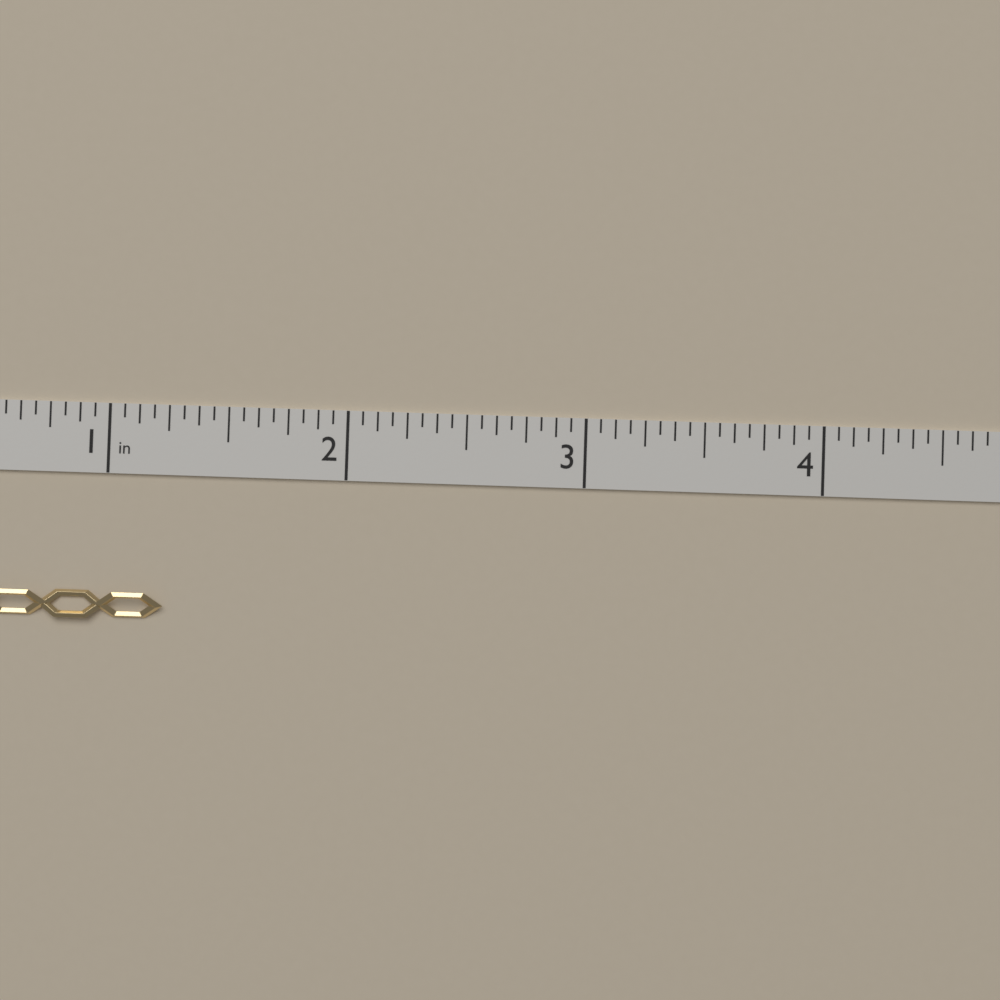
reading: 1.2500 in
